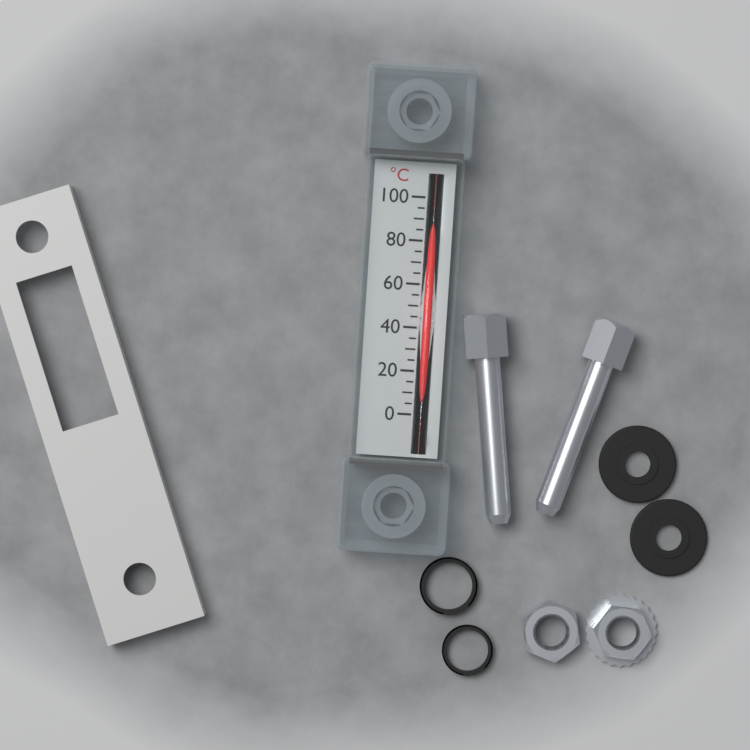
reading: 85 °C
